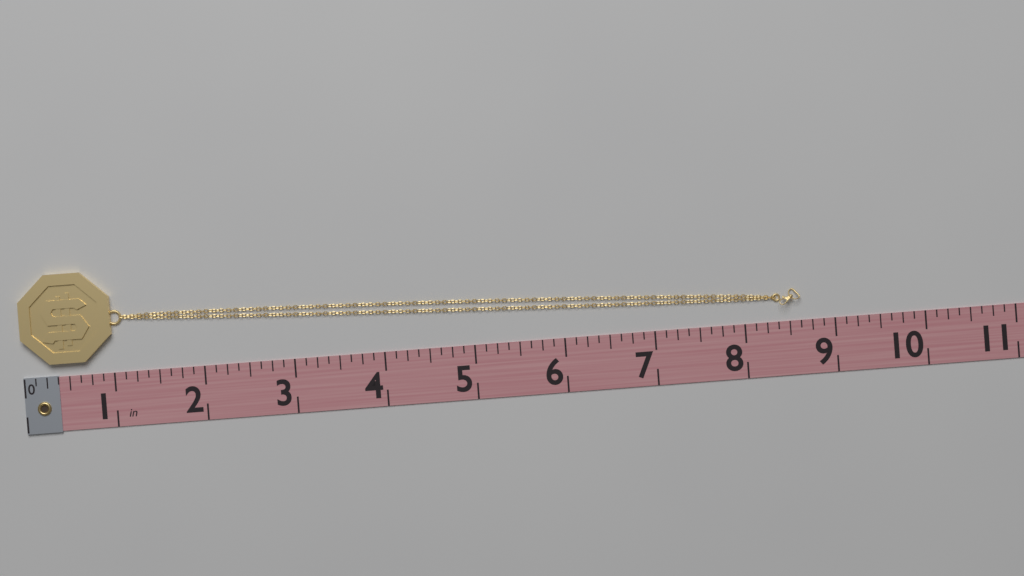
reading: 8.625 in
